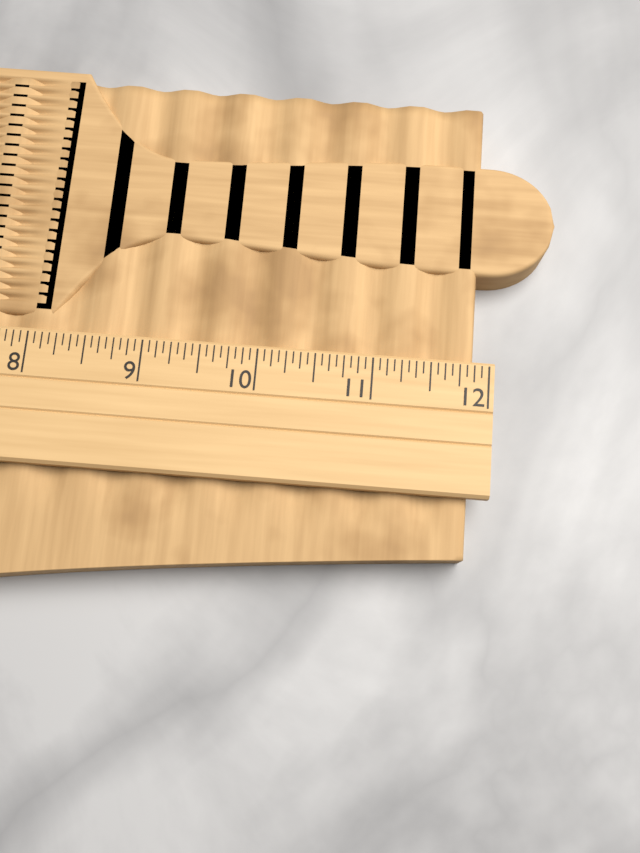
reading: 11.8750 (no unit)
